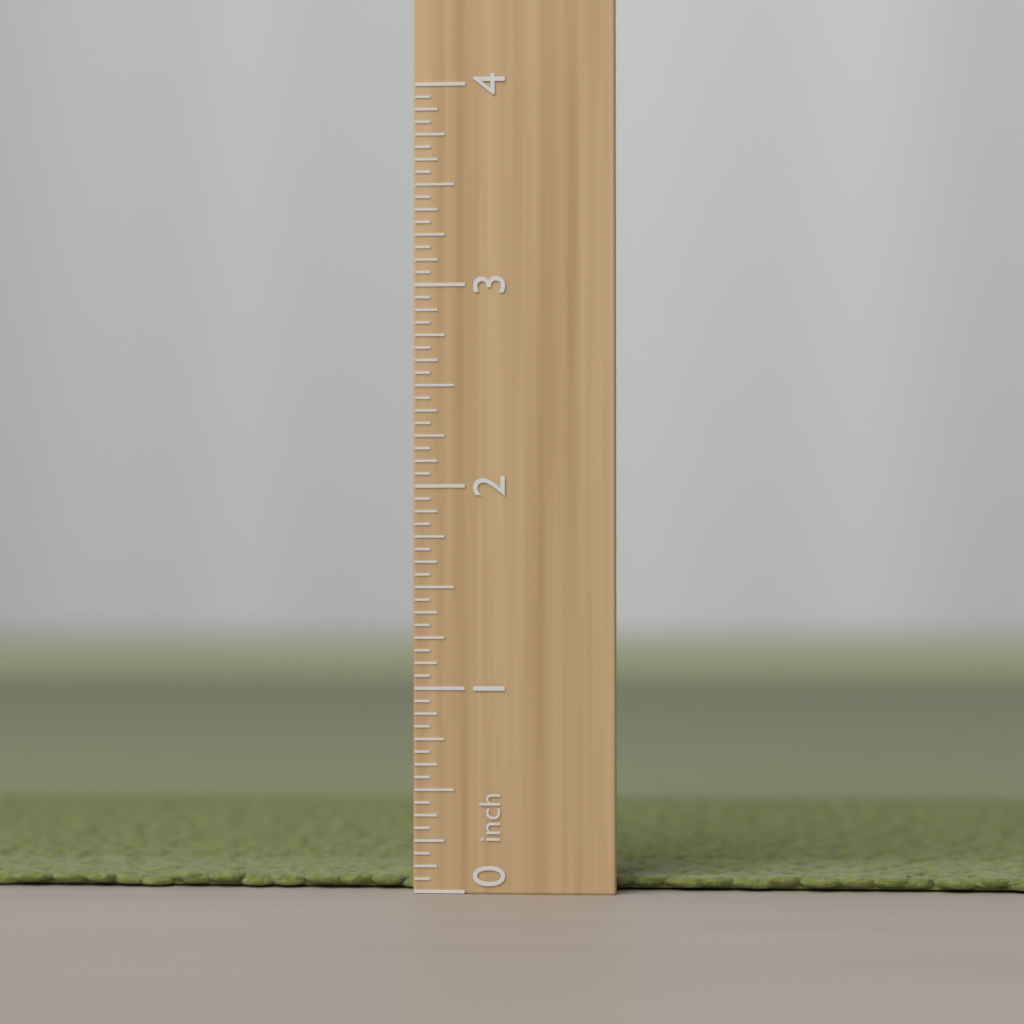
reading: 0.0625 inch
